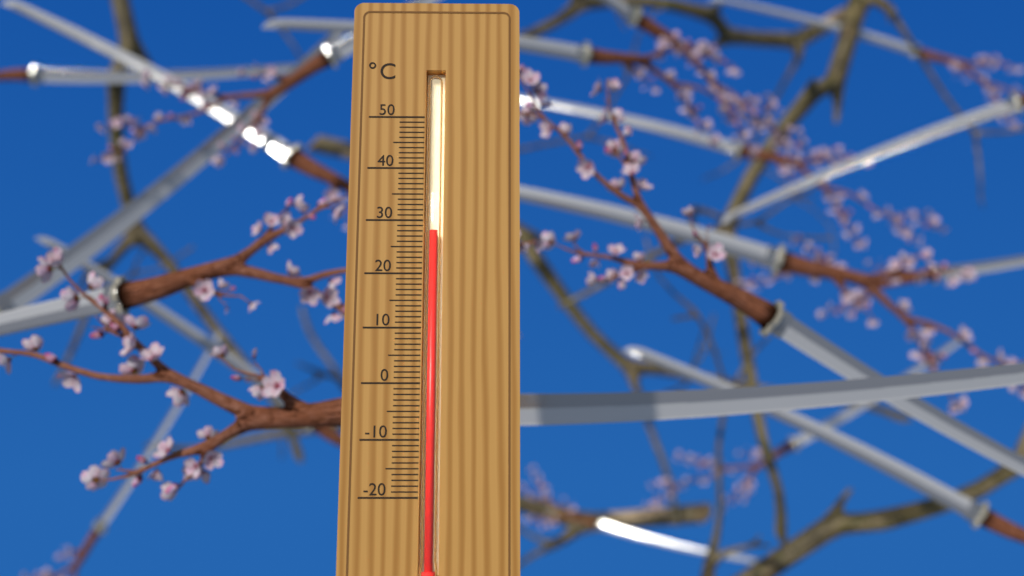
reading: 28 °C
